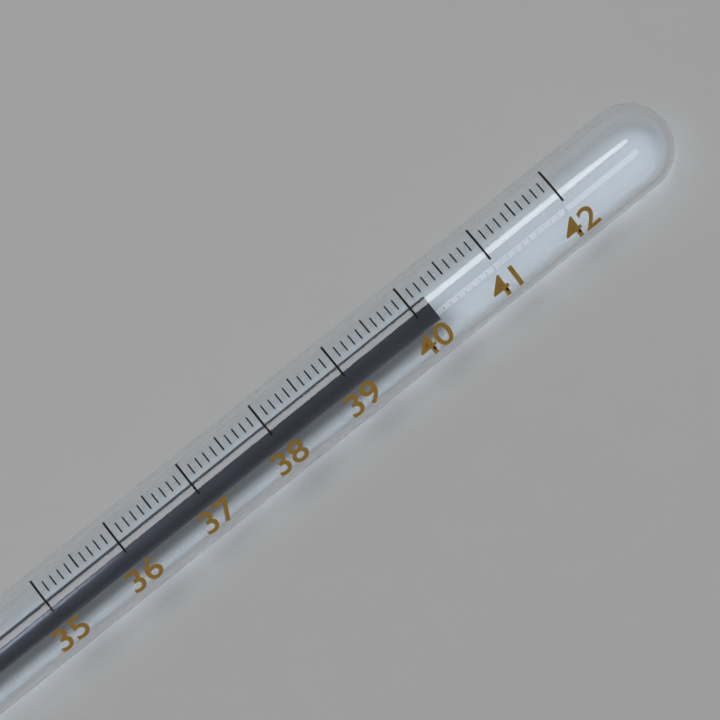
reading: 40.2 (no unit)
